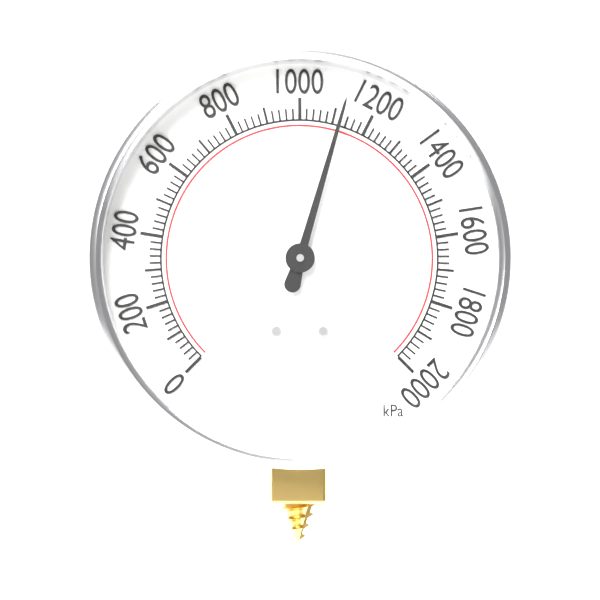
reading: 1120 kPa
